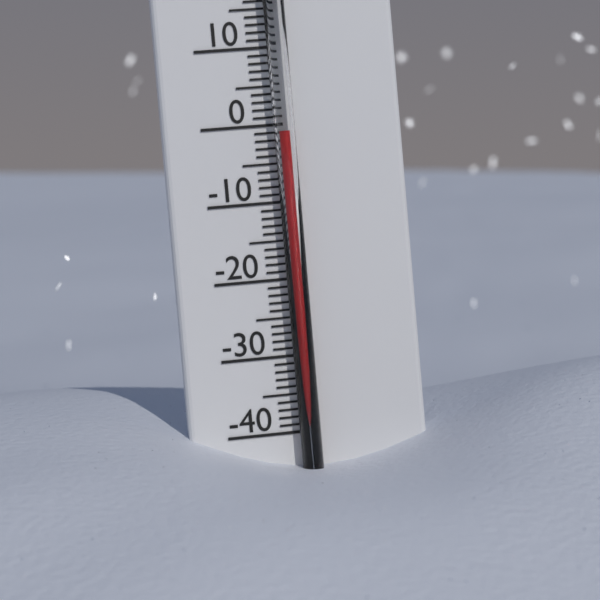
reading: -1 °C
